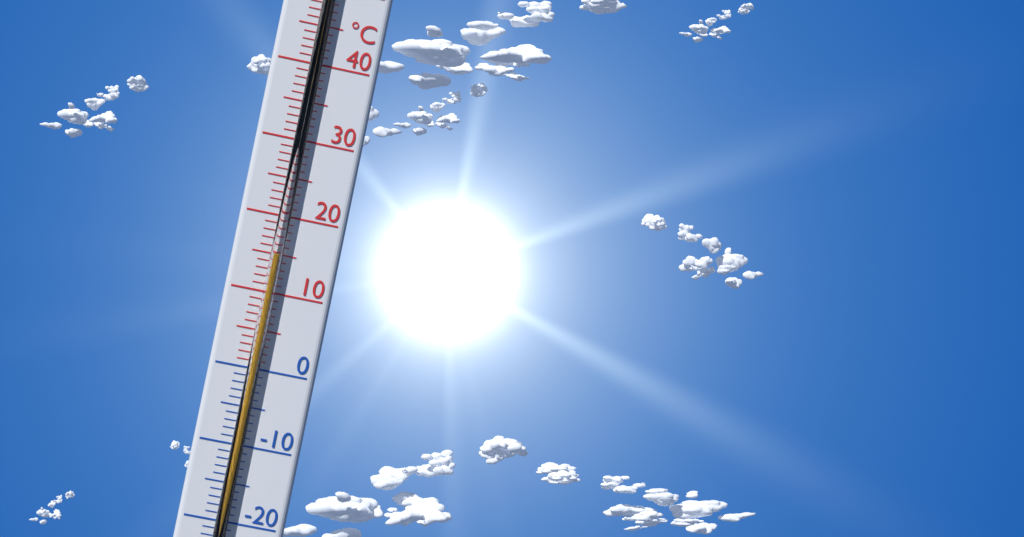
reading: 15 °C
